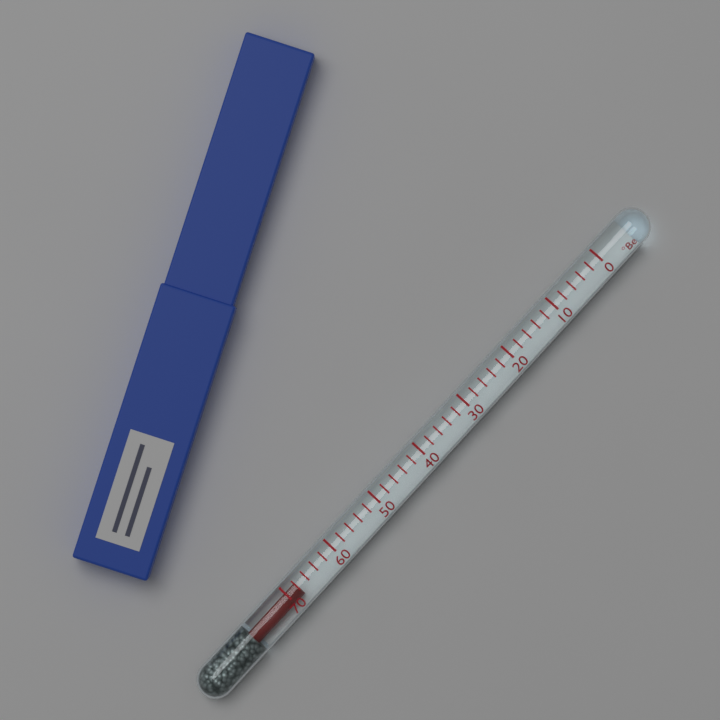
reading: 68 °Be
